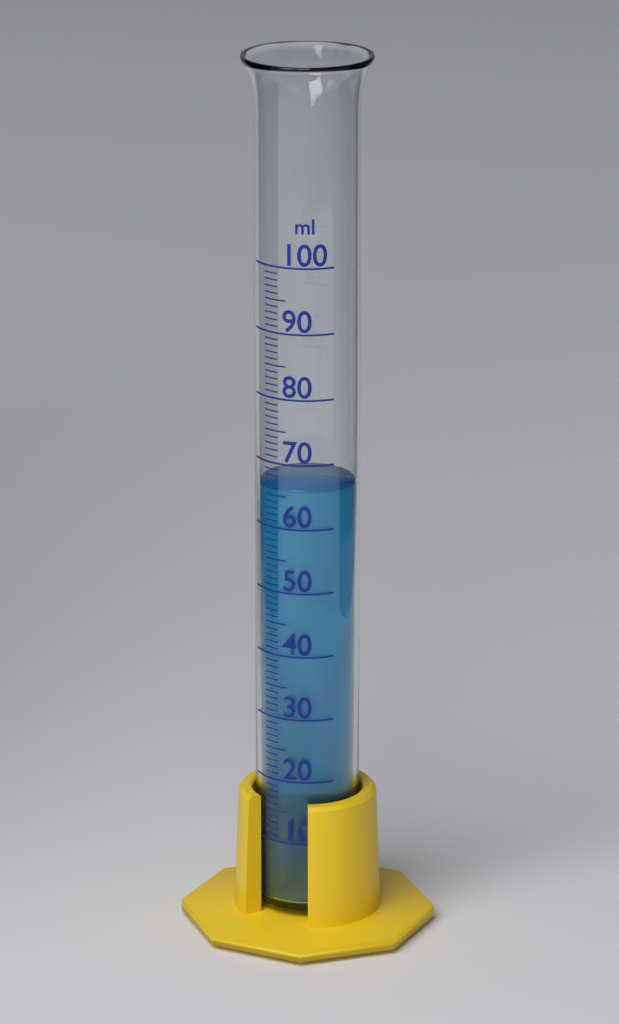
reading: 66 ml
